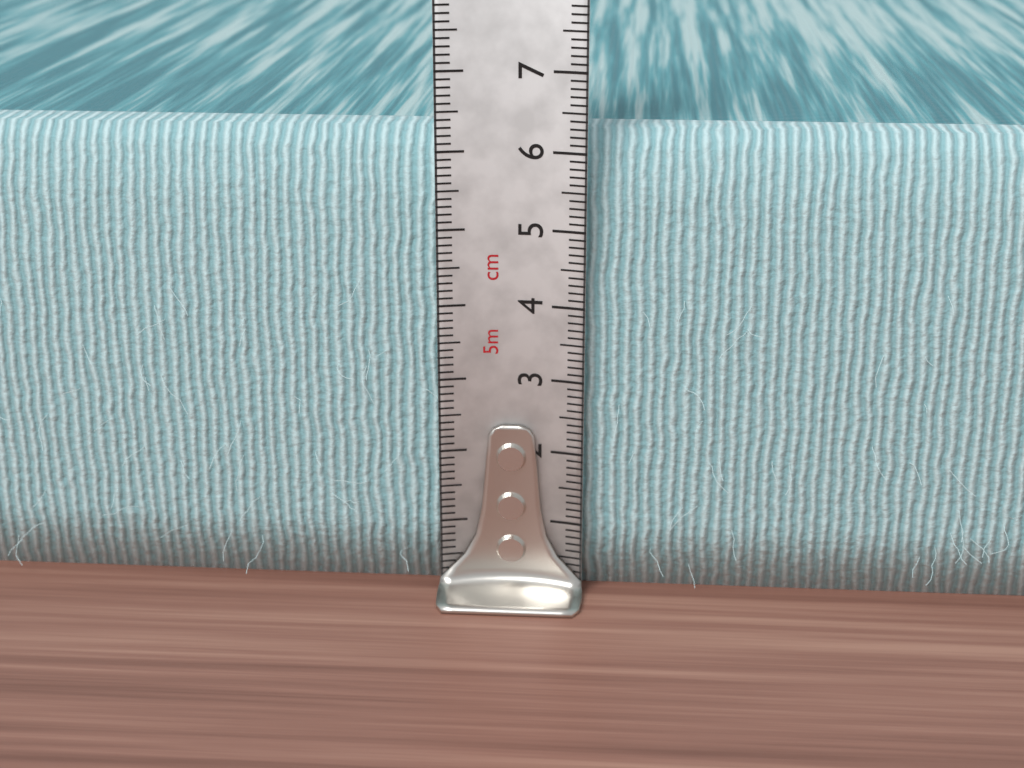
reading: 6.2 cm
